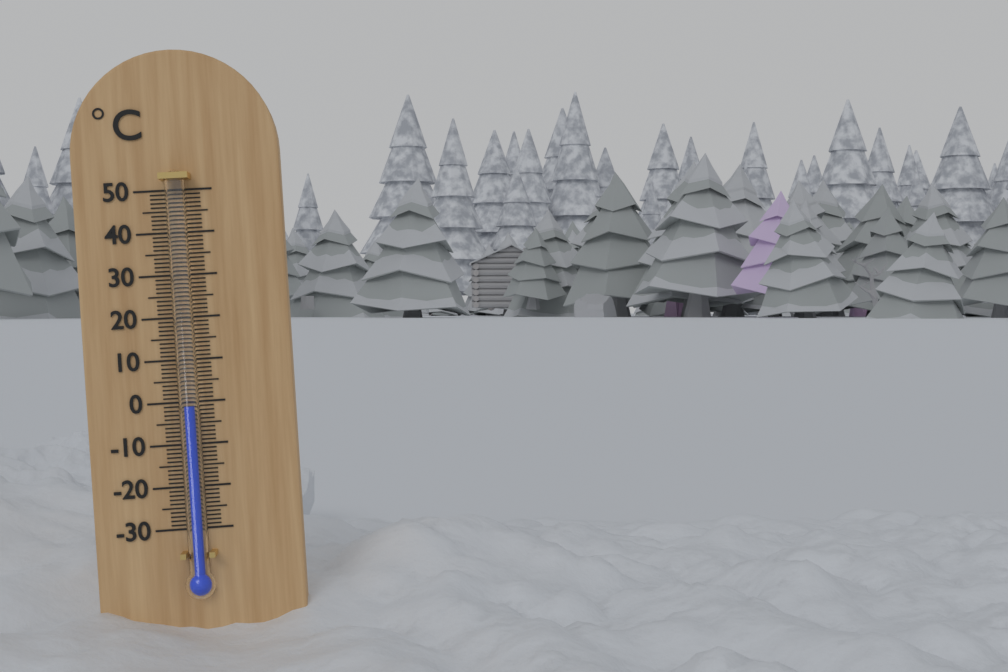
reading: -1 °C
